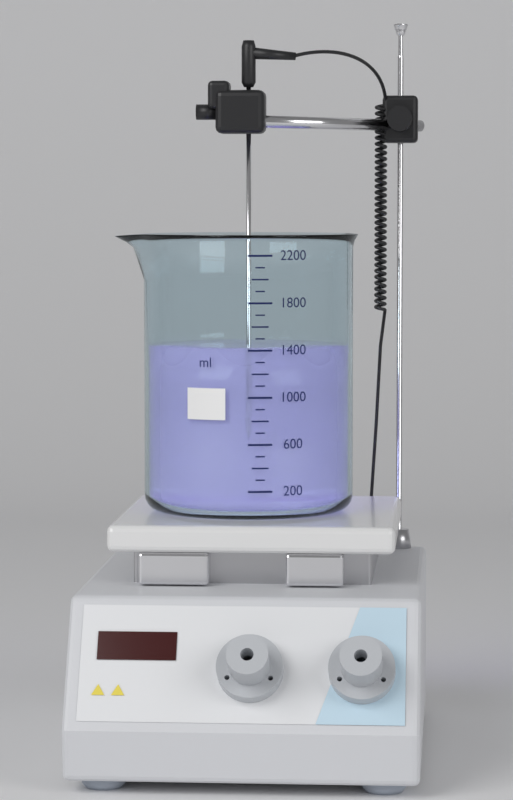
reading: 1400 ml
